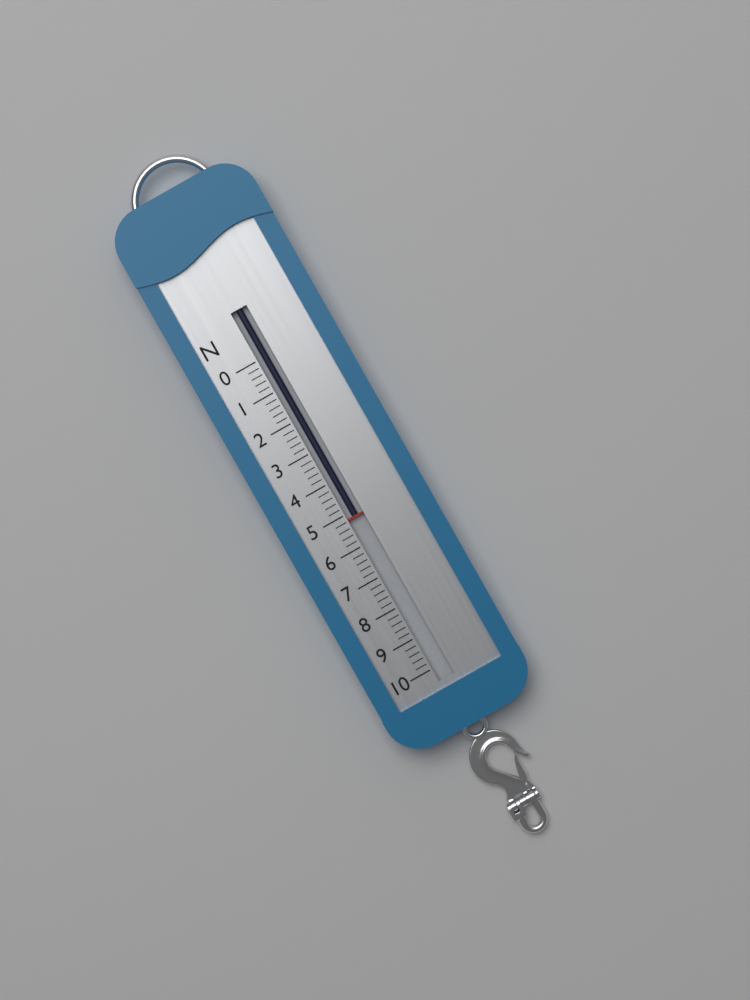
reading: 5.2 N
